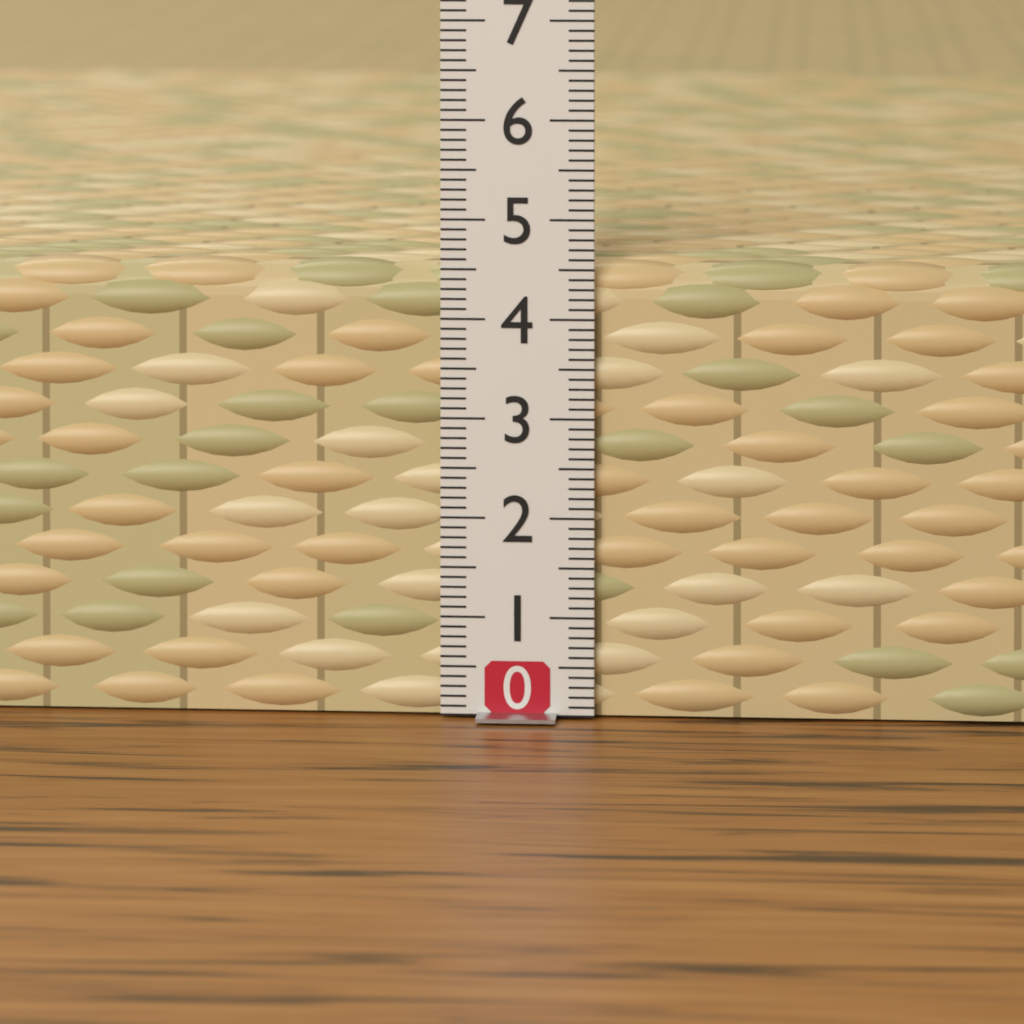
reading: 4.6 (no unit)
